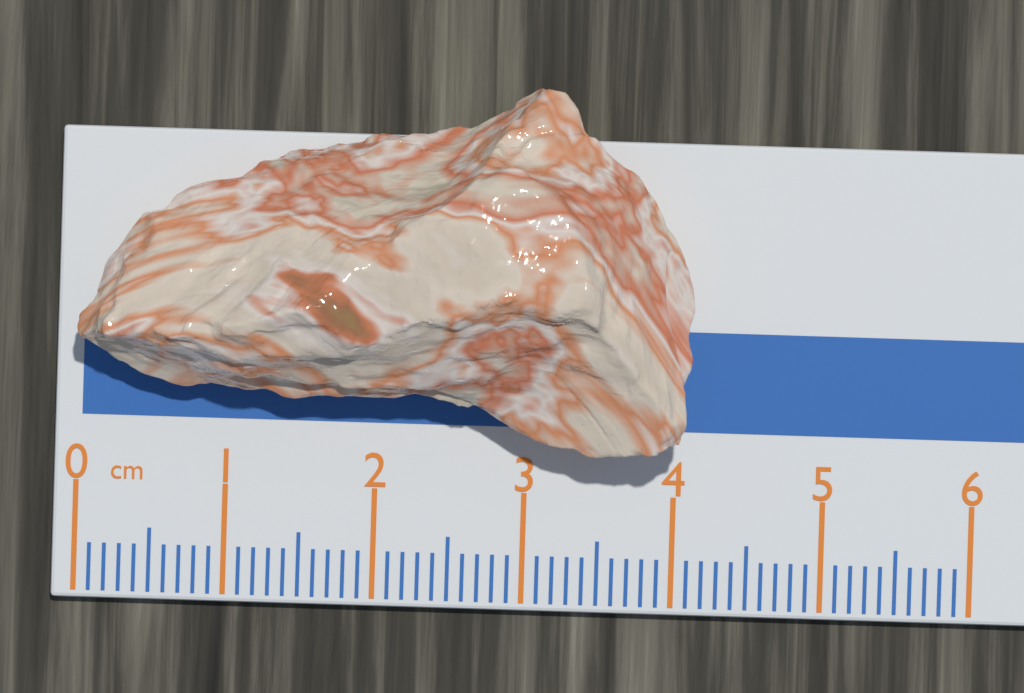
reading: 4.1 cm
